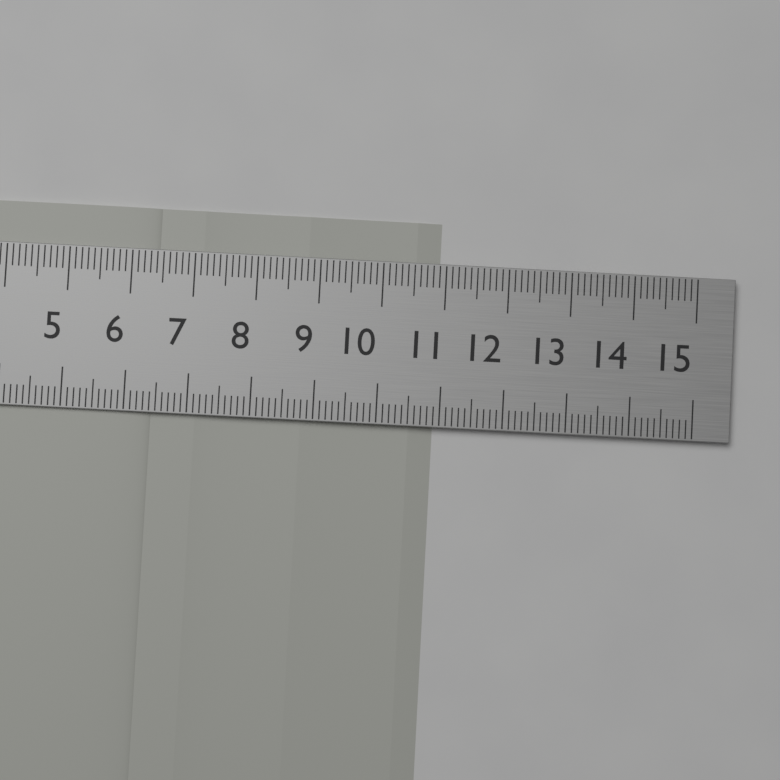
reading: 10.9 cm
